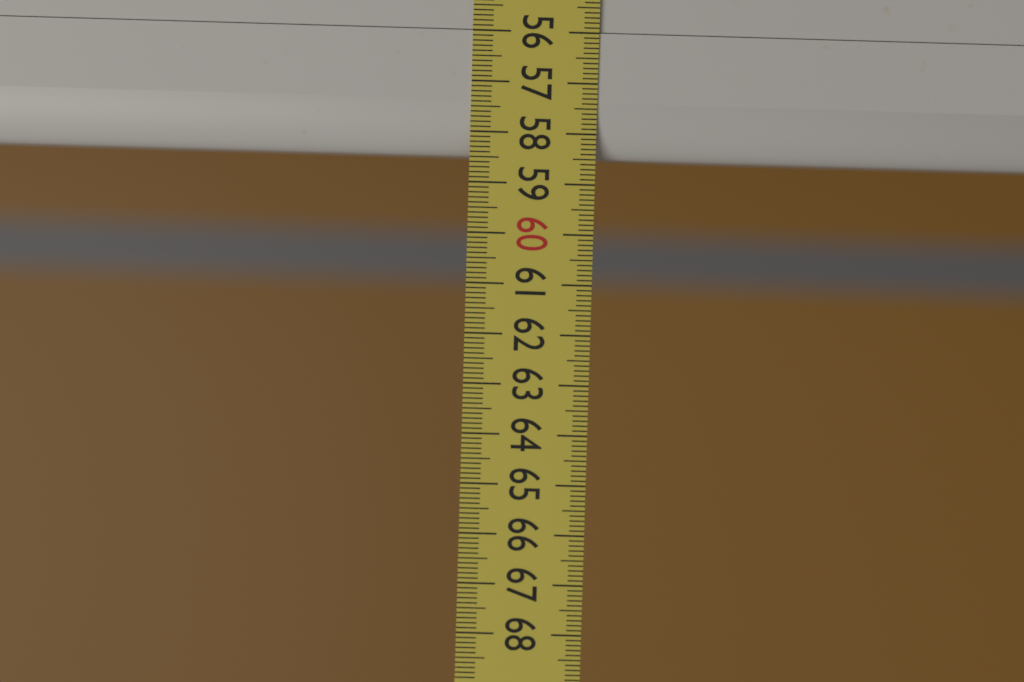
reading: 58.5 (no unit)
